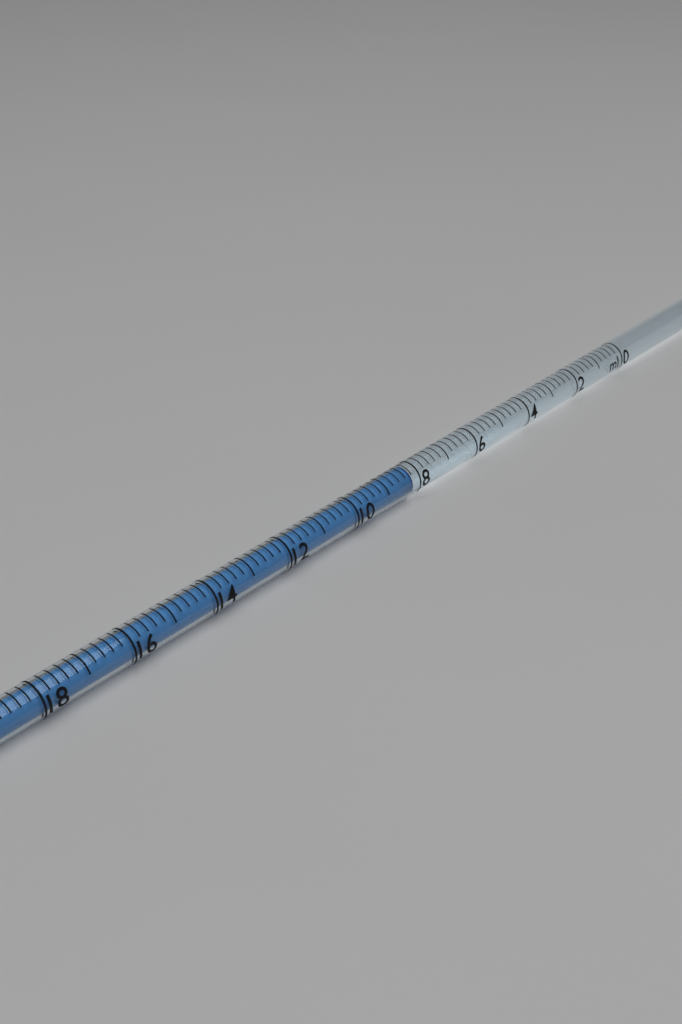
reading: 8.2 ml
